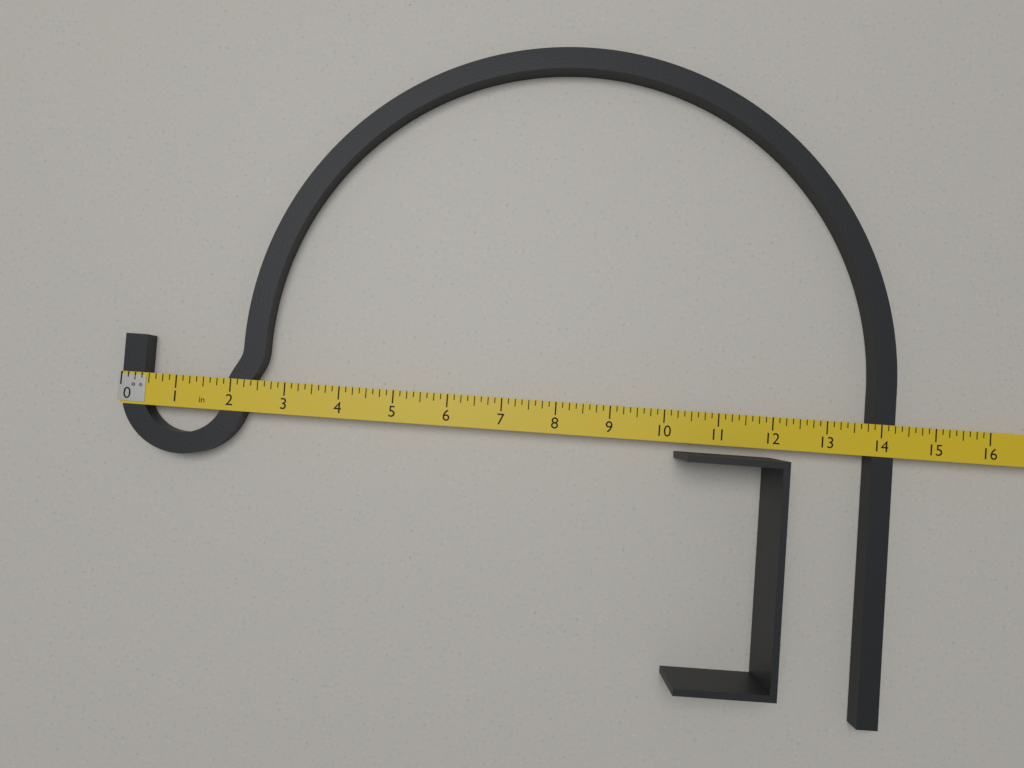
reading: 14.250 in
